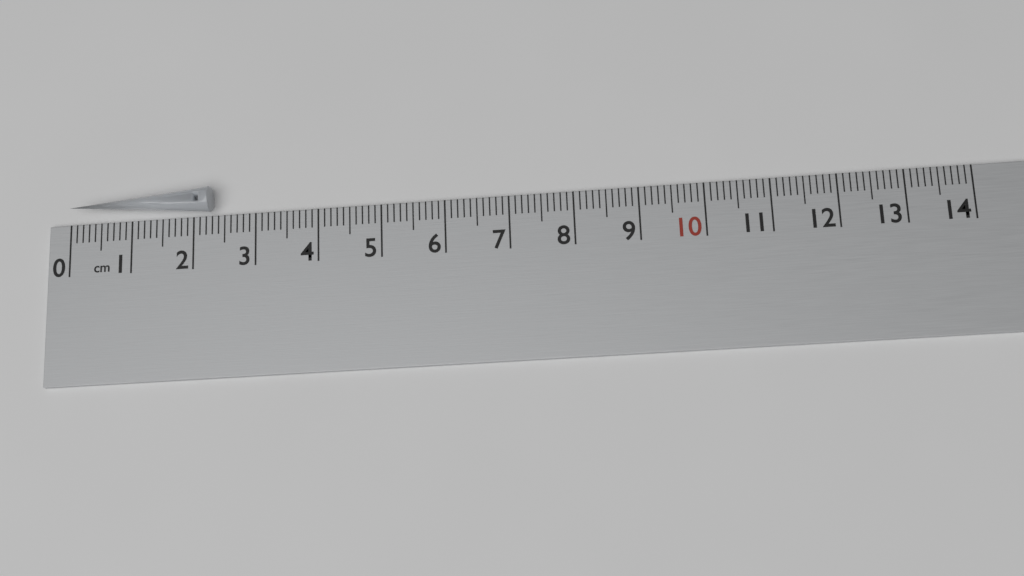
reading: 2.3 cm
